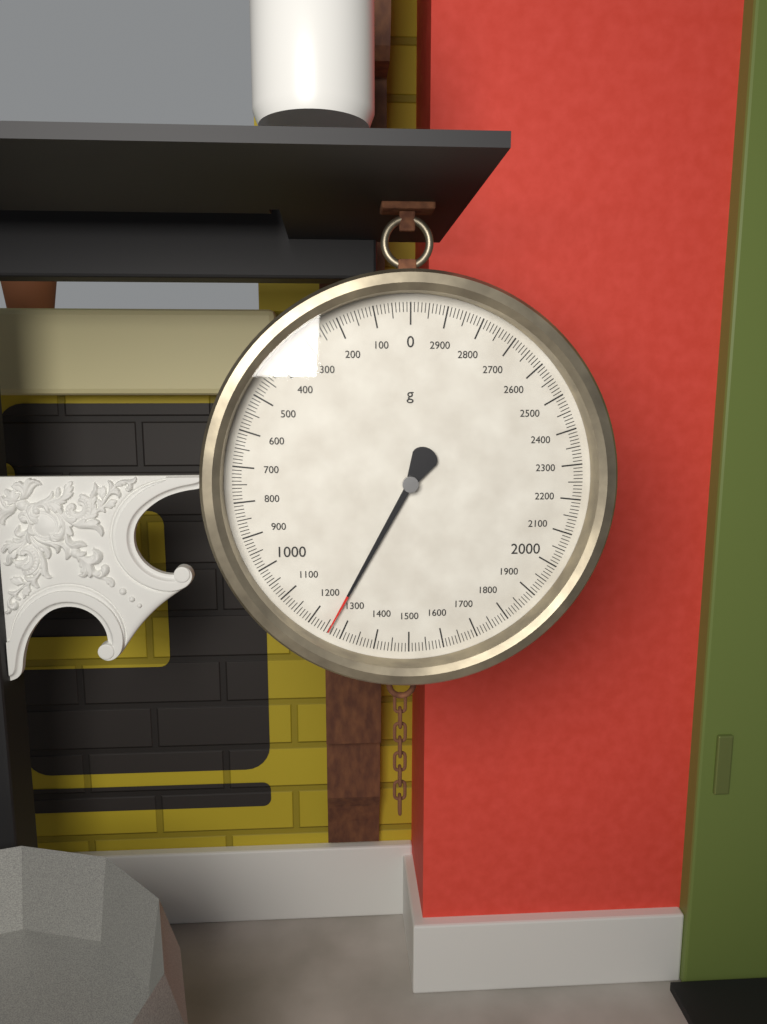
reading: 1260 g
